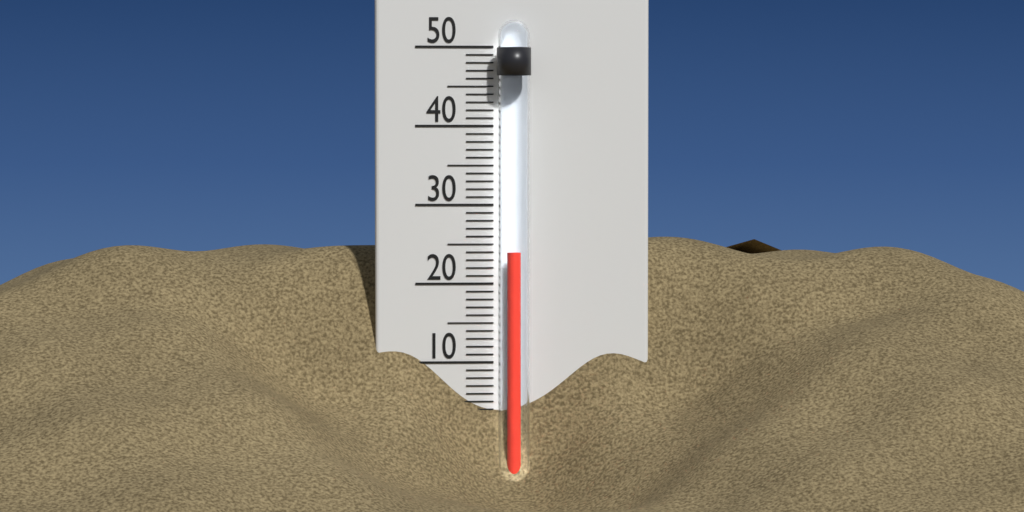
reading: 24 °C
